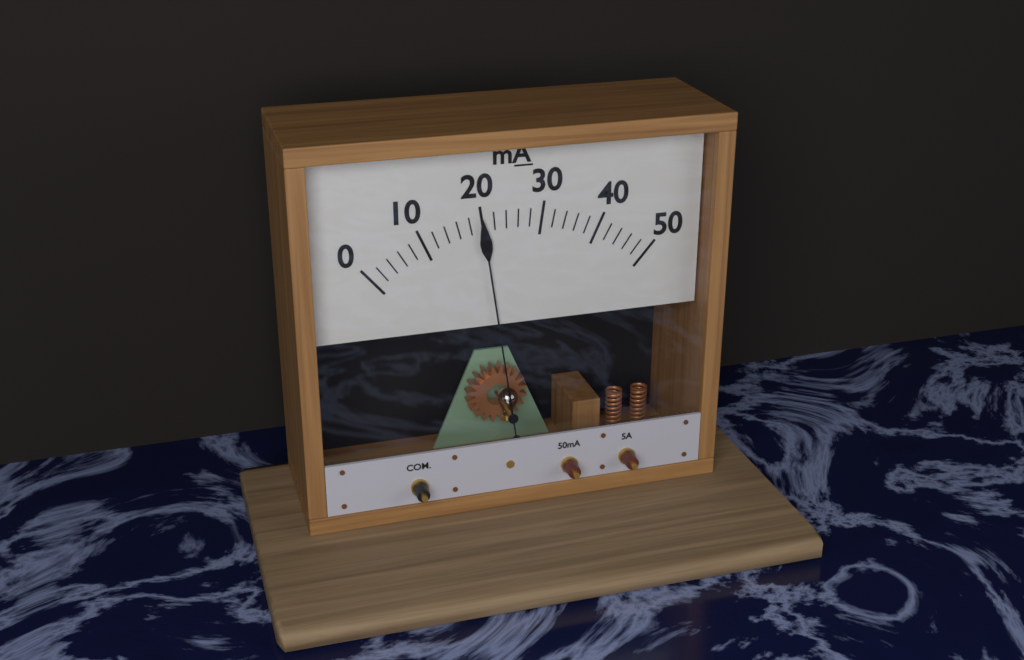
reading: 20 mA
